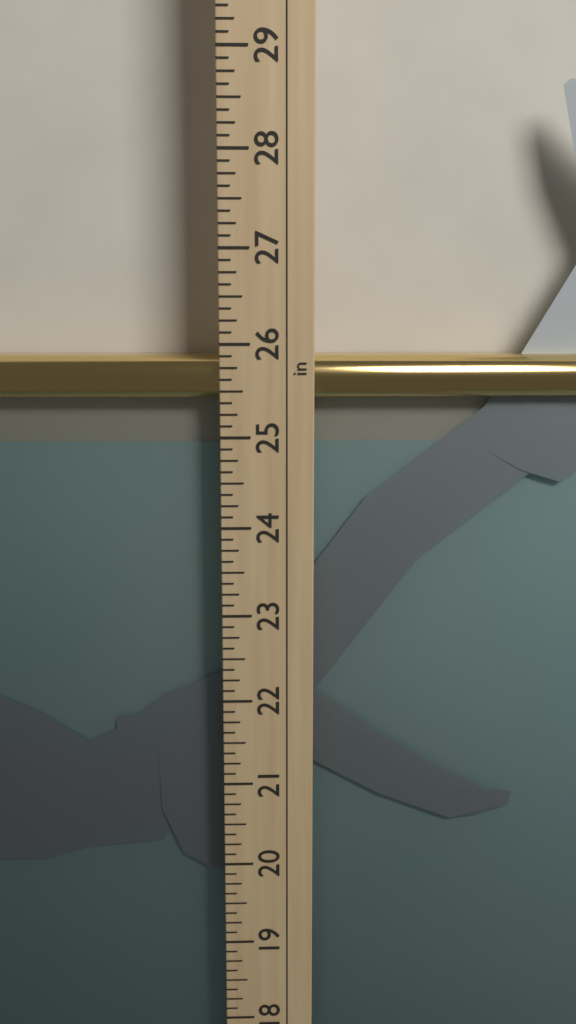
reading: 25.875 in
